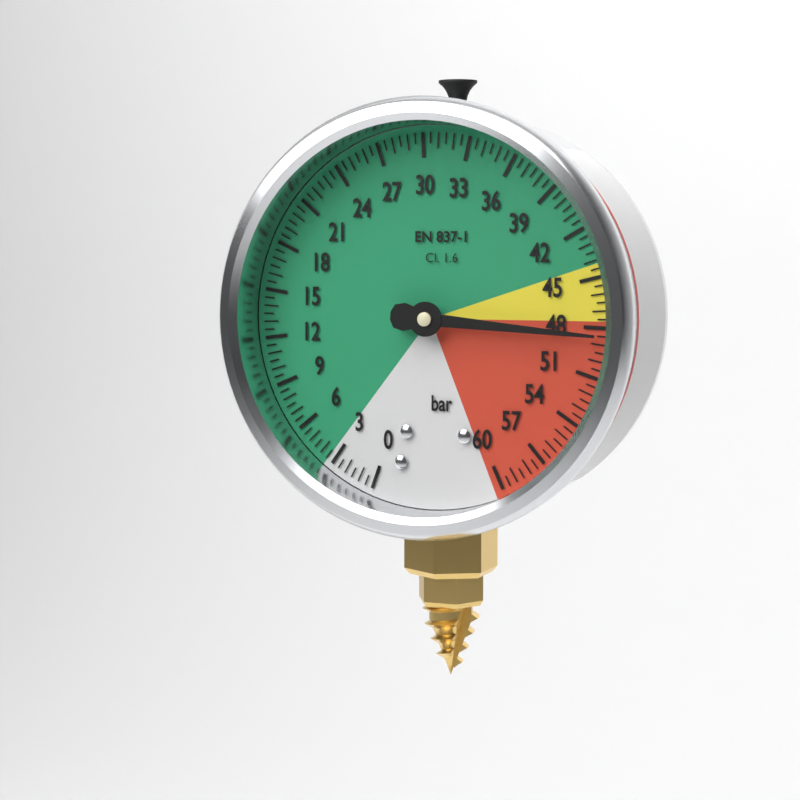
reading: 48.5 bar
